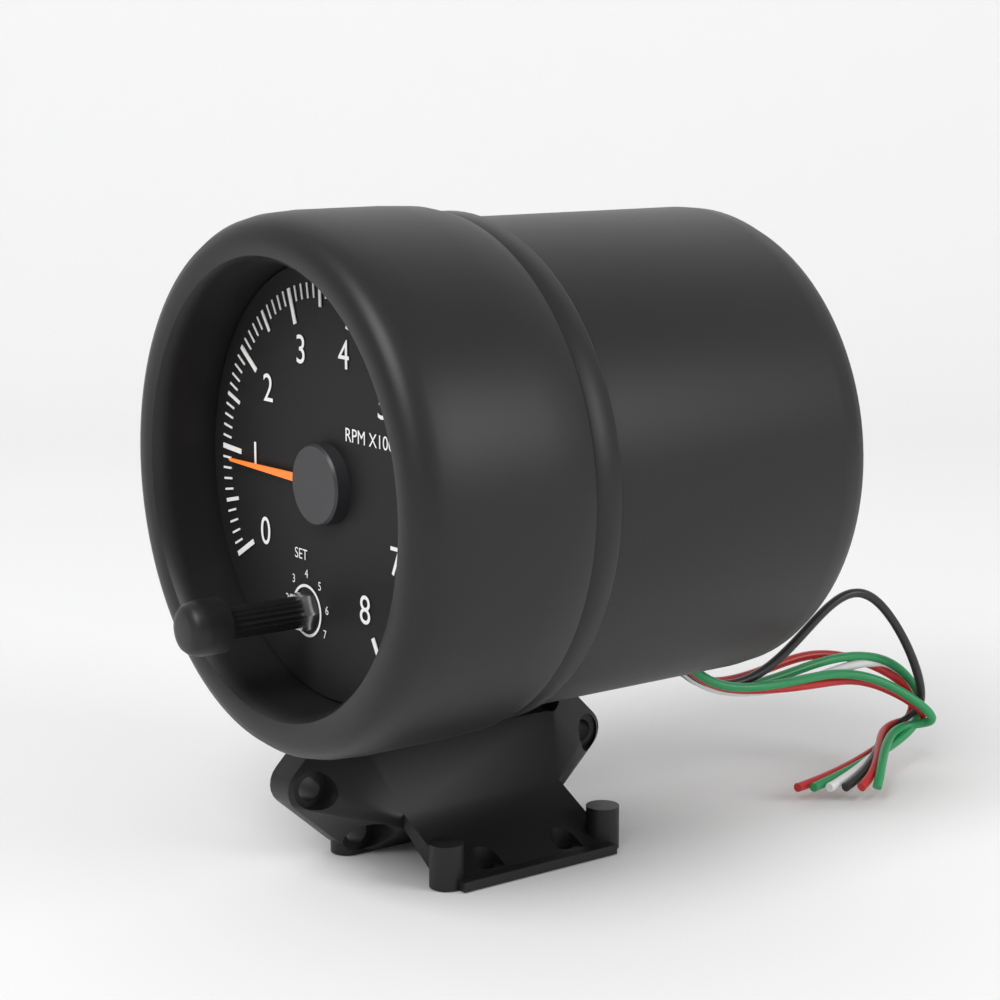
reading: 0.9 RPM x1000
